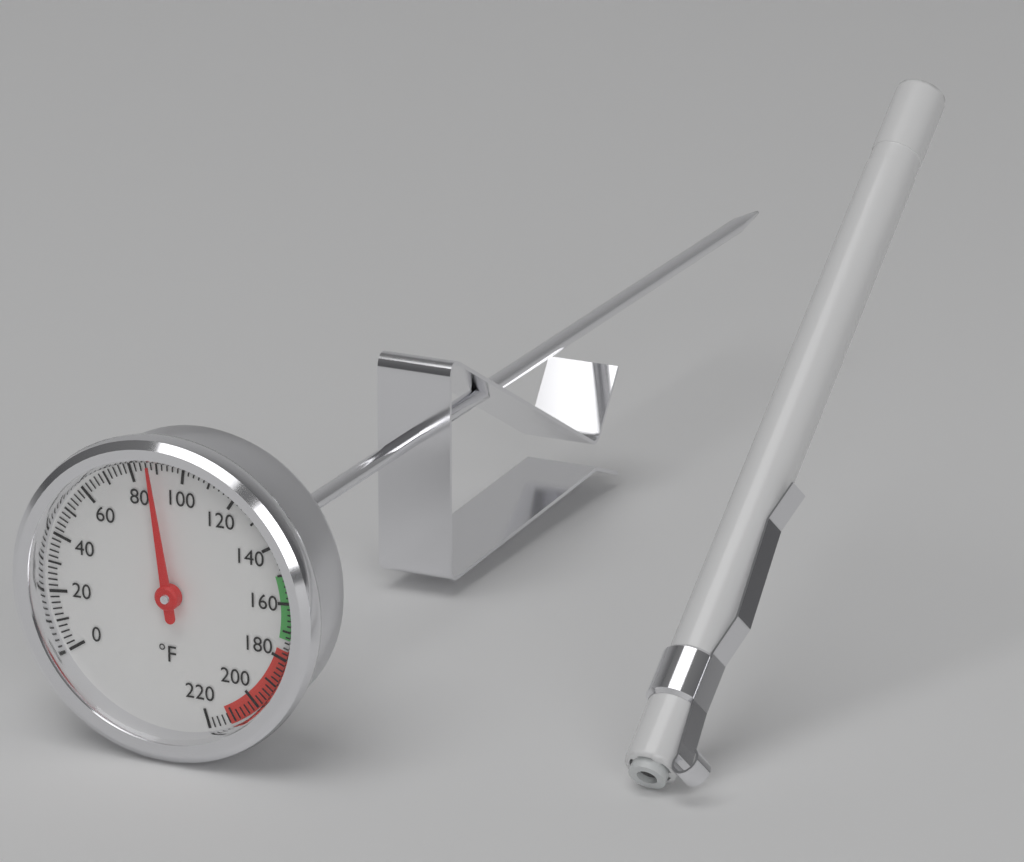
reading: 88 °F
